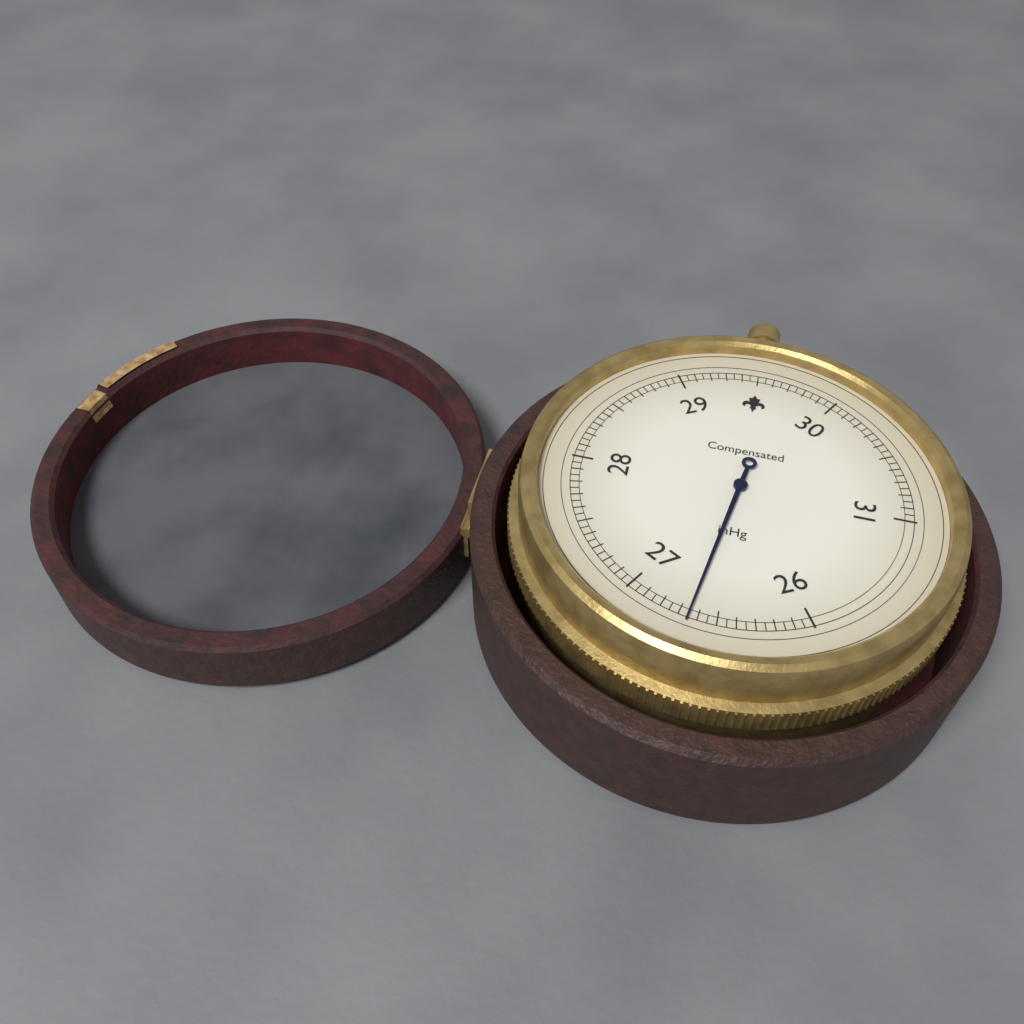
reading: 26.65 inHg
